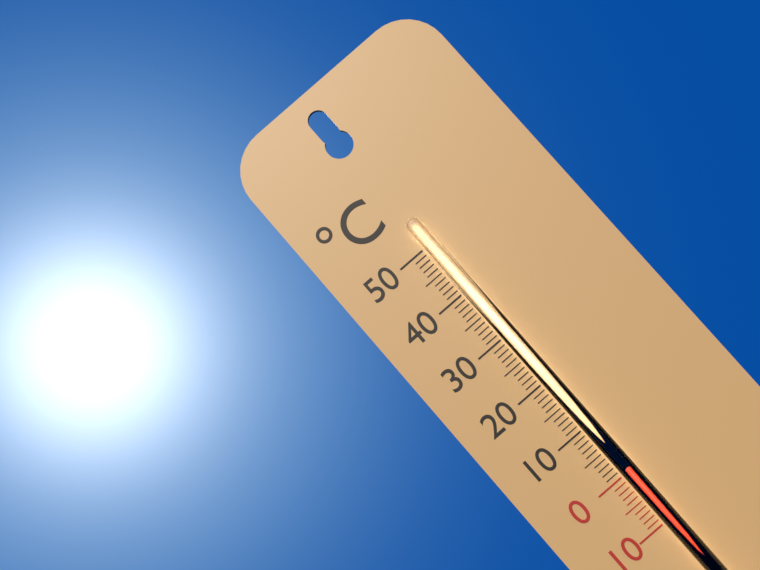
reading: 1 °C
